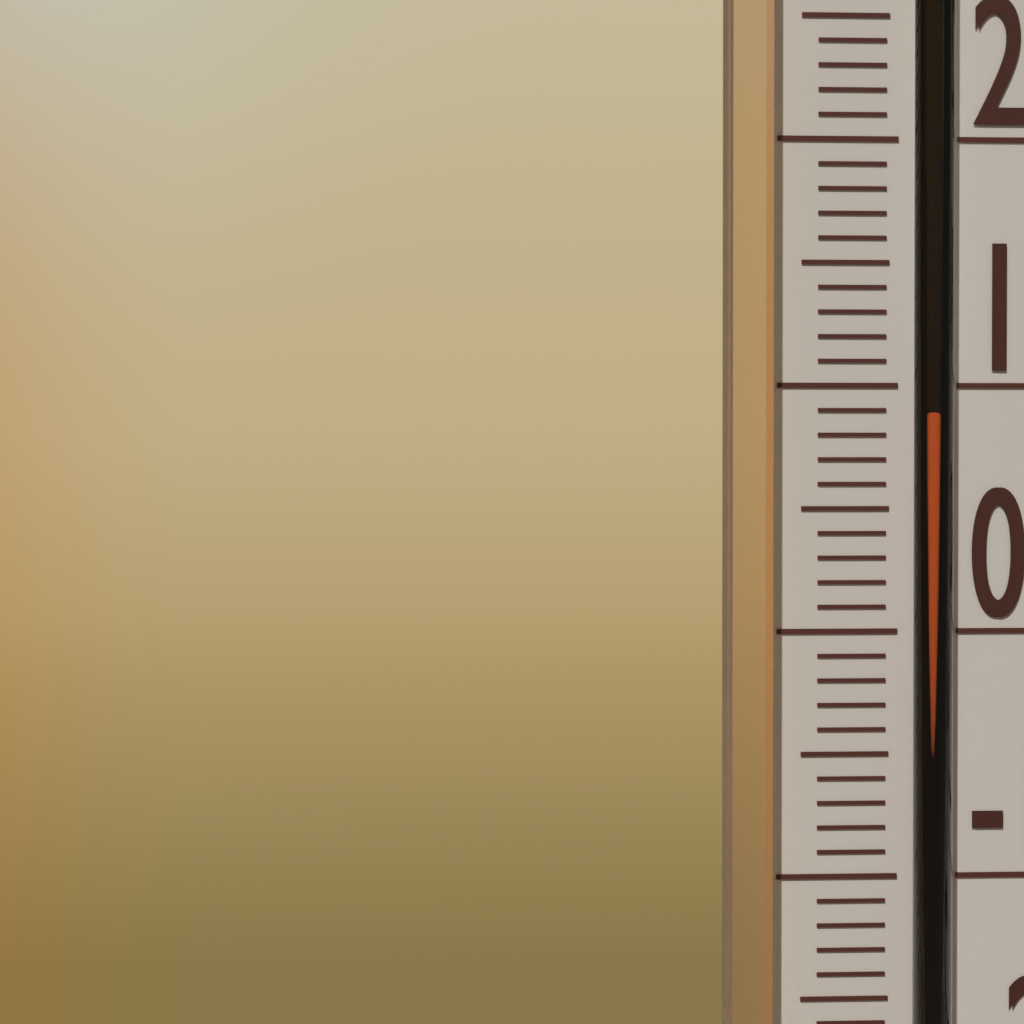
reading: 9 °C
